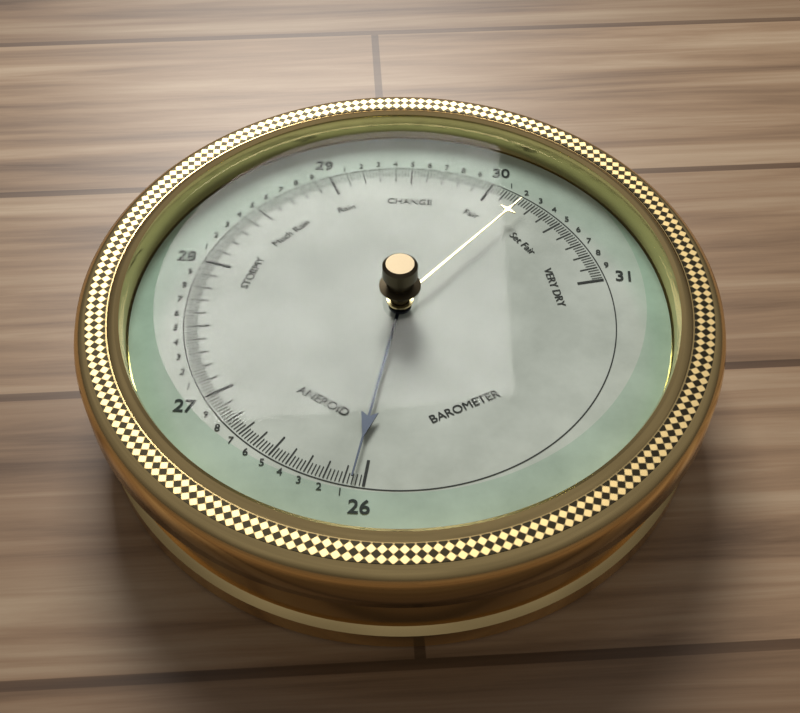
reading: 26.06 (no unit)
